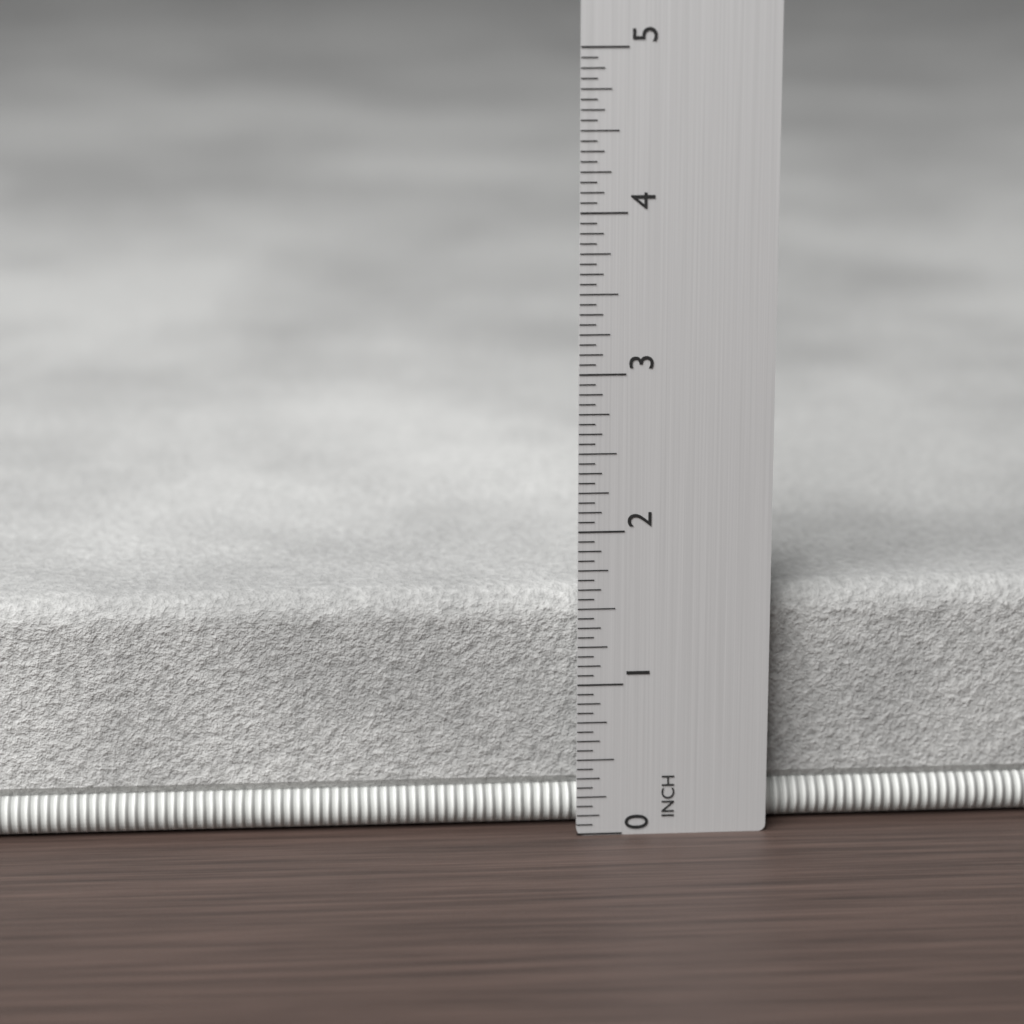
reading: 1.5625 in
